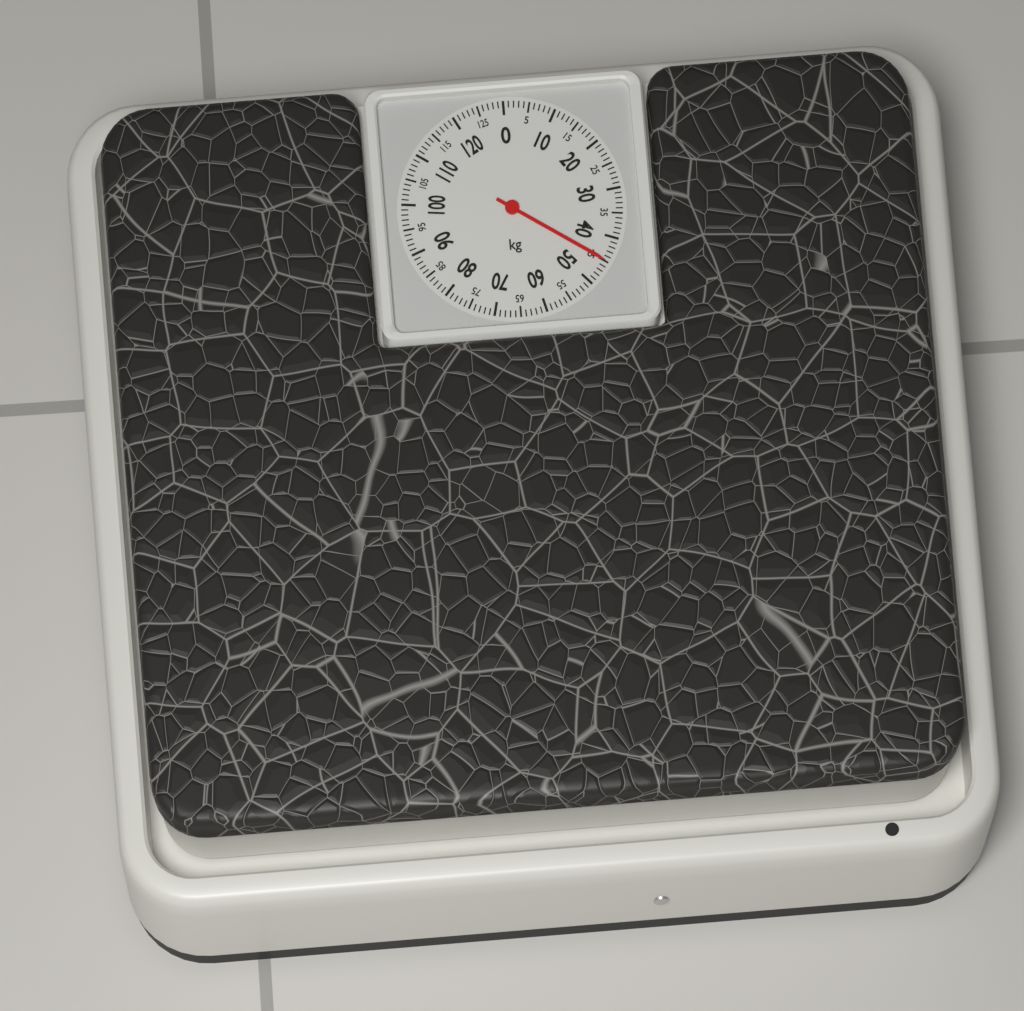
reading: 45 kg
